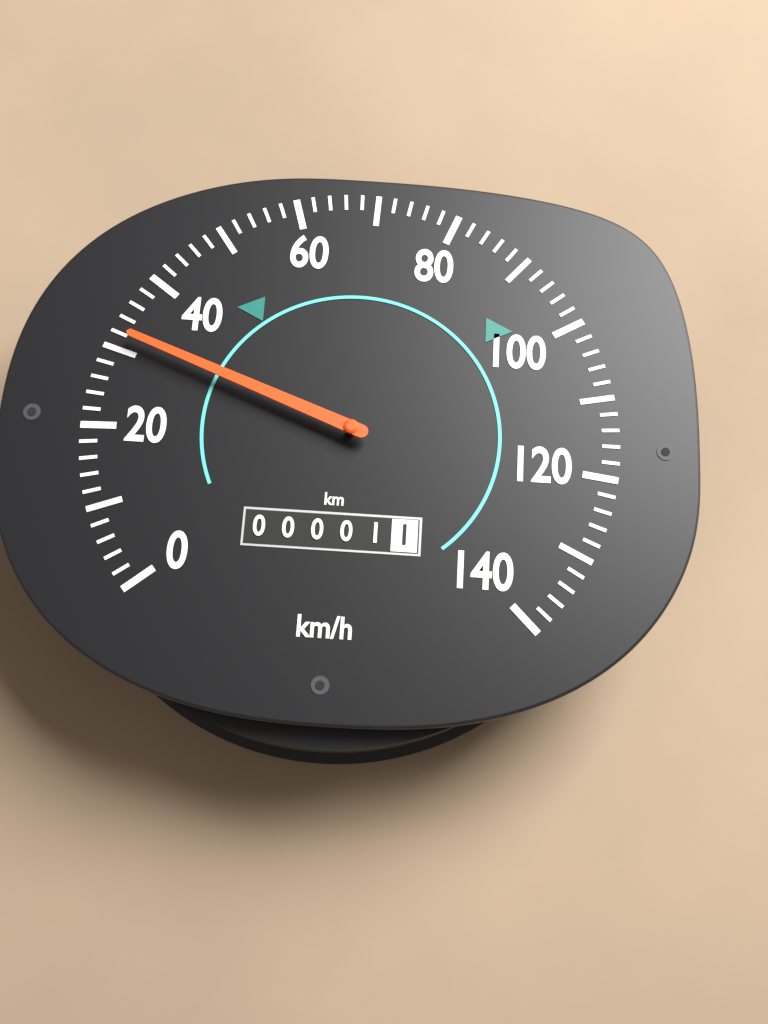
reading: 32 km/h
